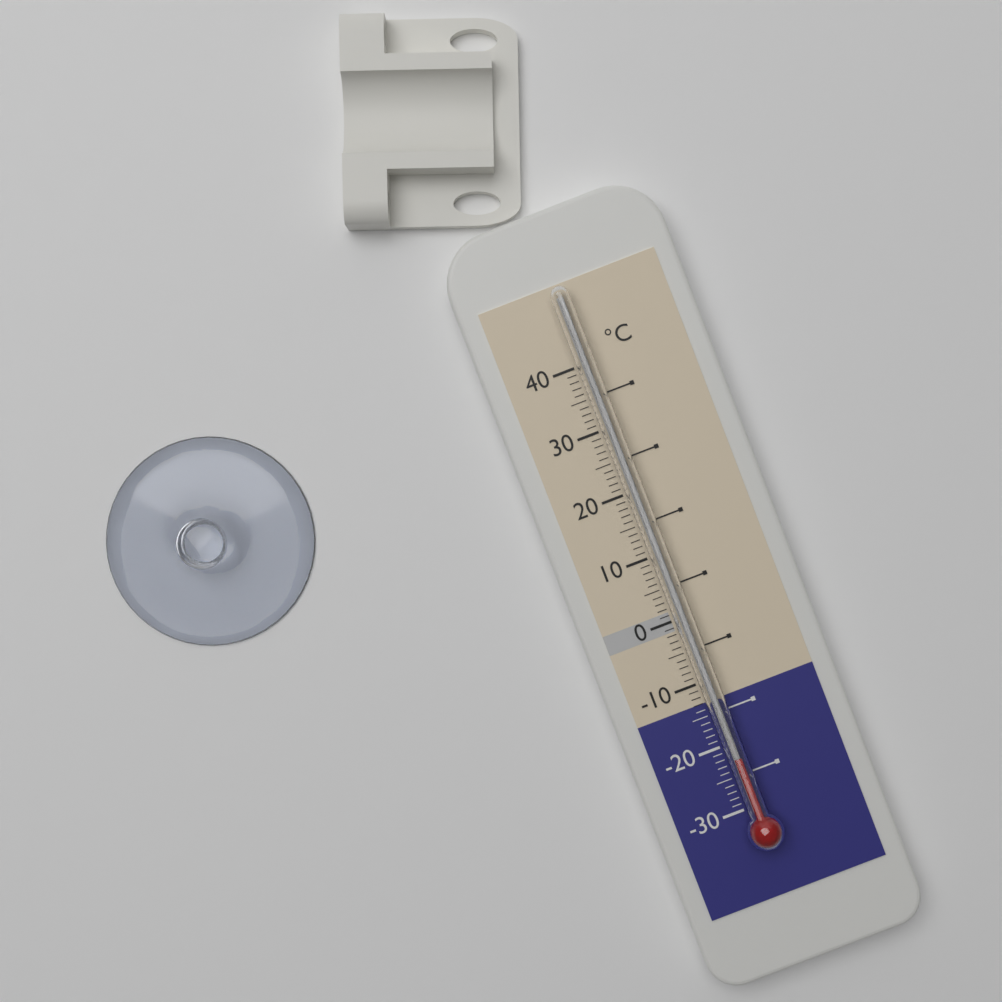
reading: -22 °C
